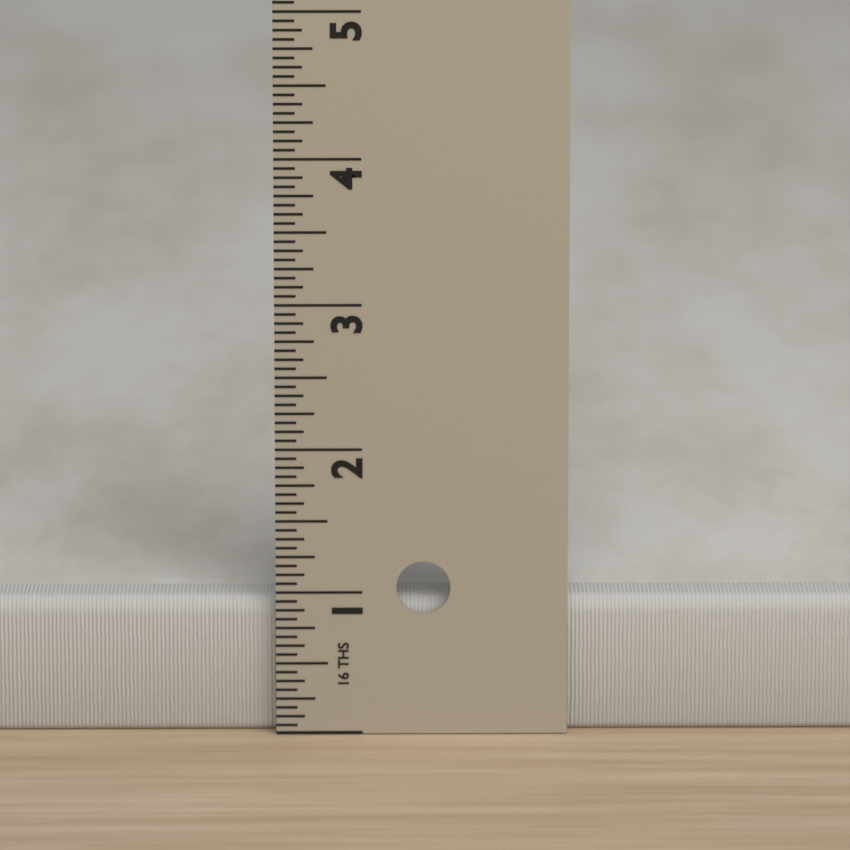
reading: 0.9375 in
